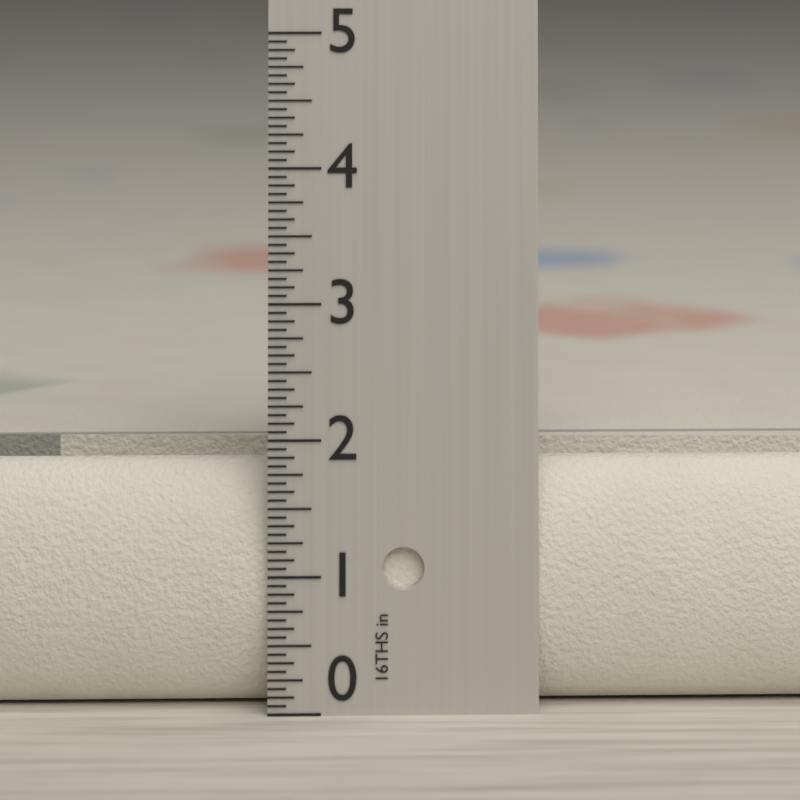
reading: 1.8125 in
